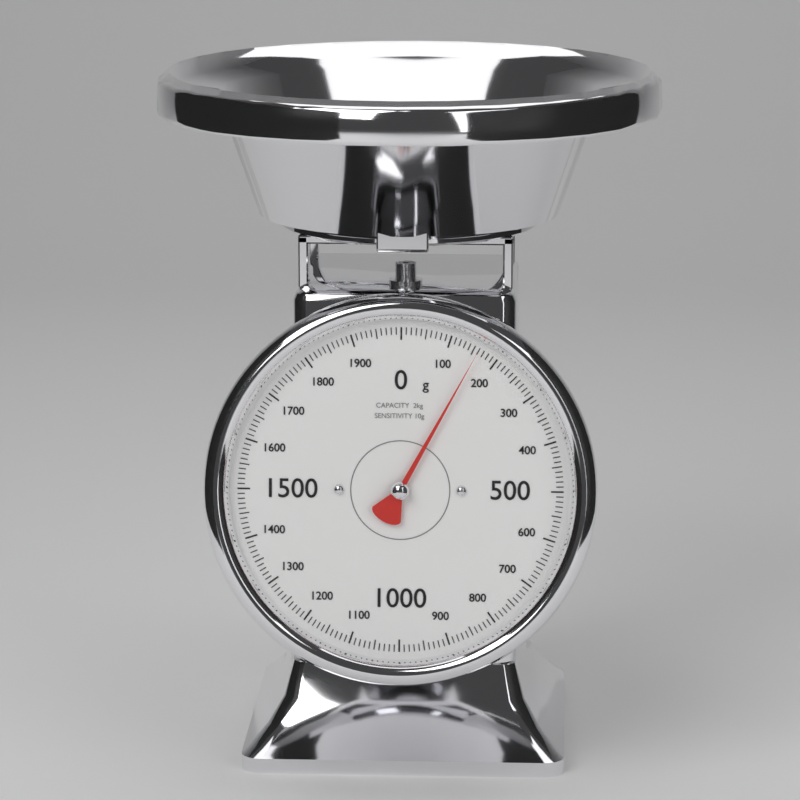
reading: 160 g
